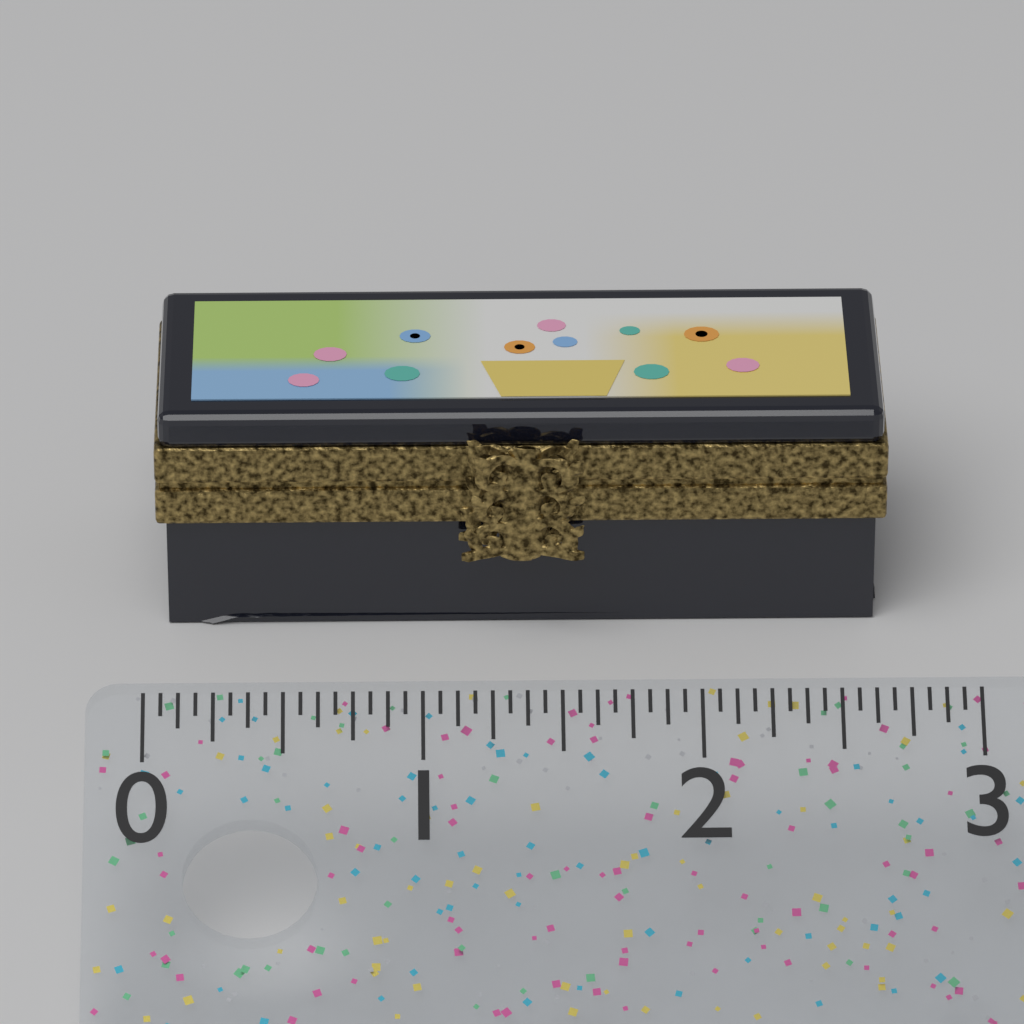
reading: 2.7500 (no unit)
